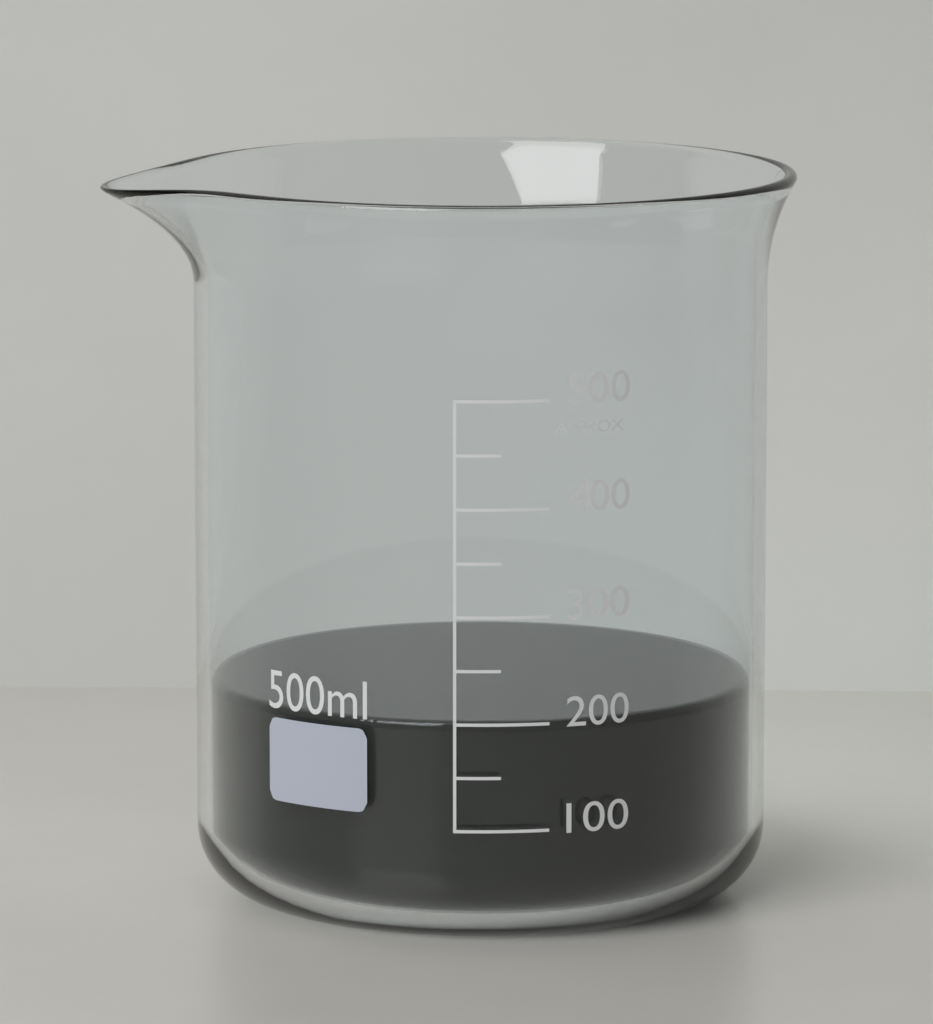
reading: 200 ml
